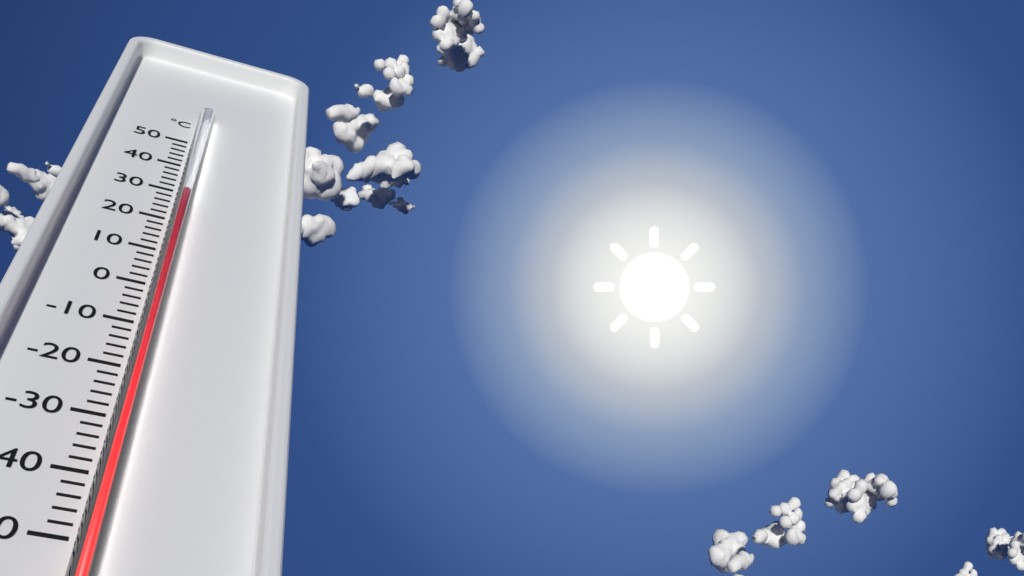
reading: 26 °C
